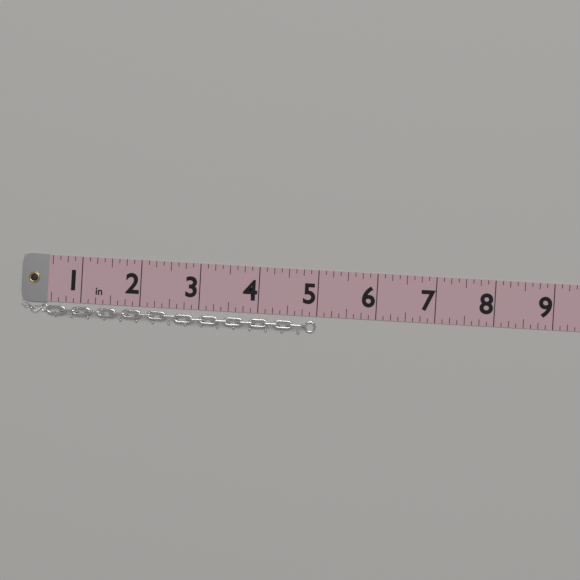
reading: 5.000 in
